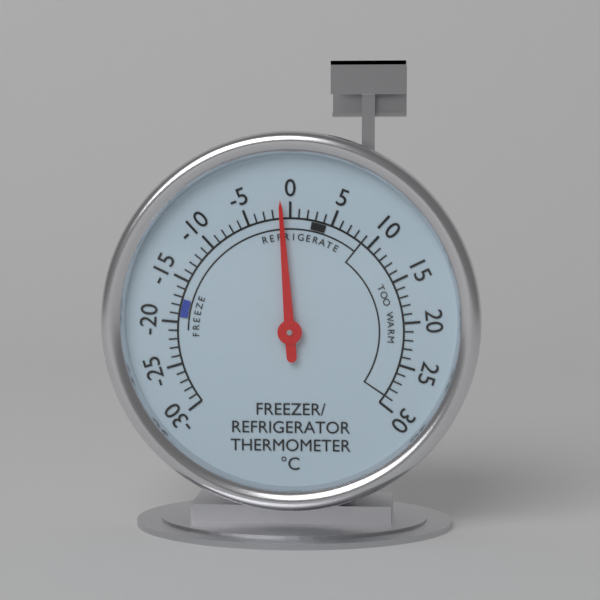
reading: -1 °C
